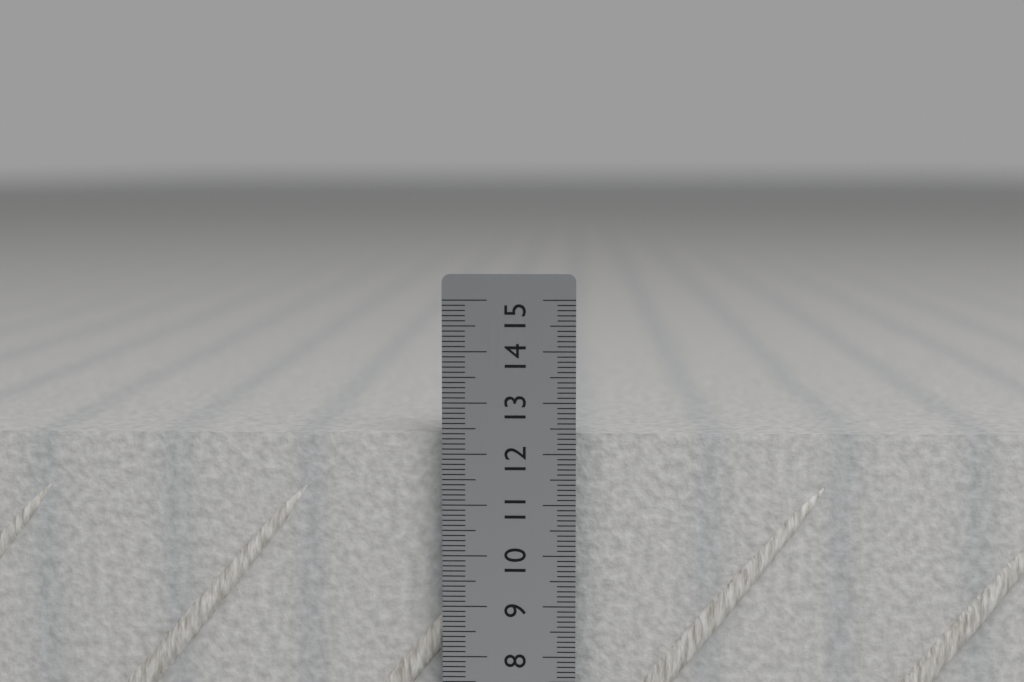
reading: 12.4 cm
